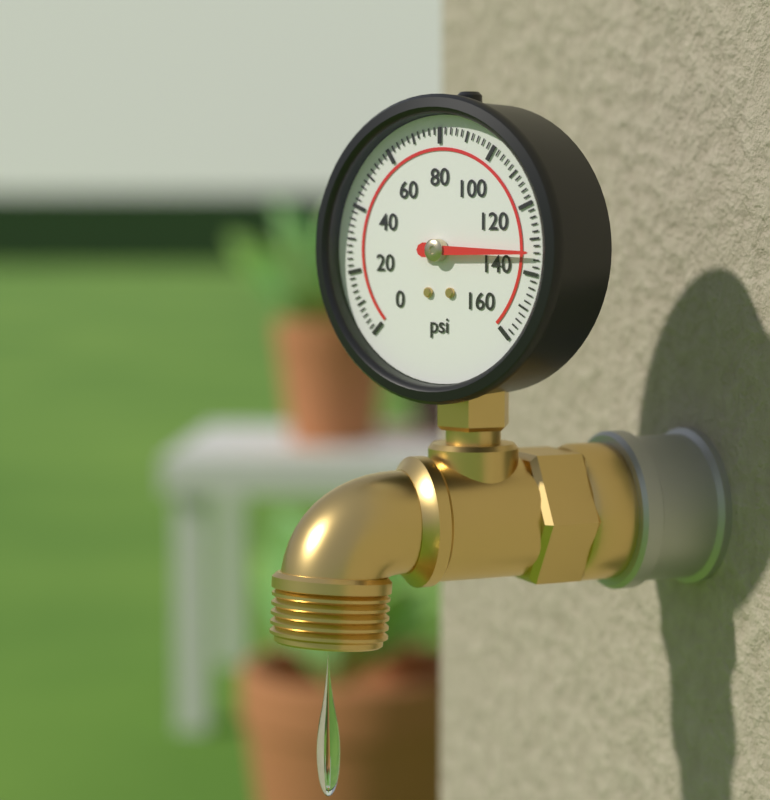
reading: 134 psi
